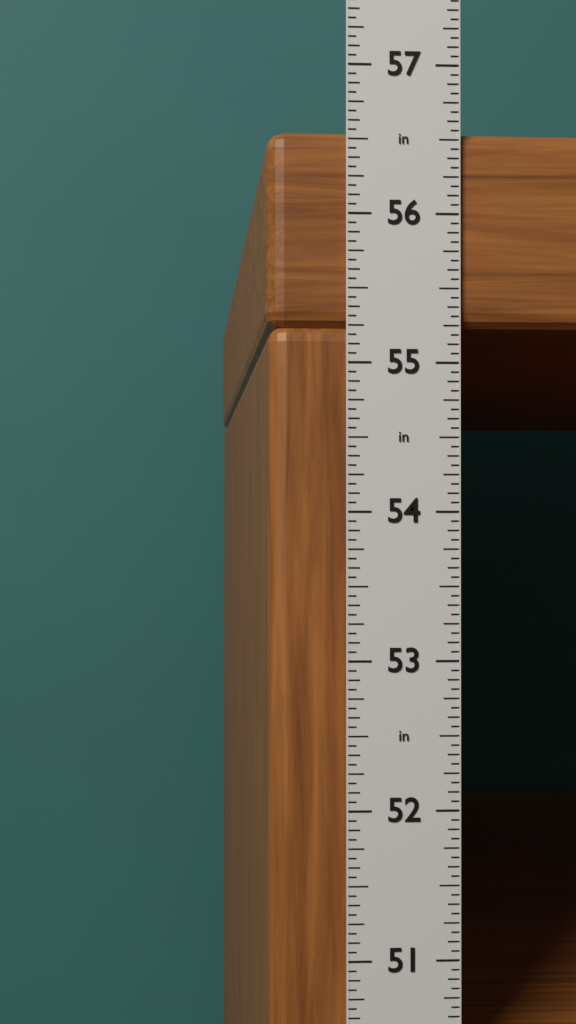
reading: 56.5625 in
